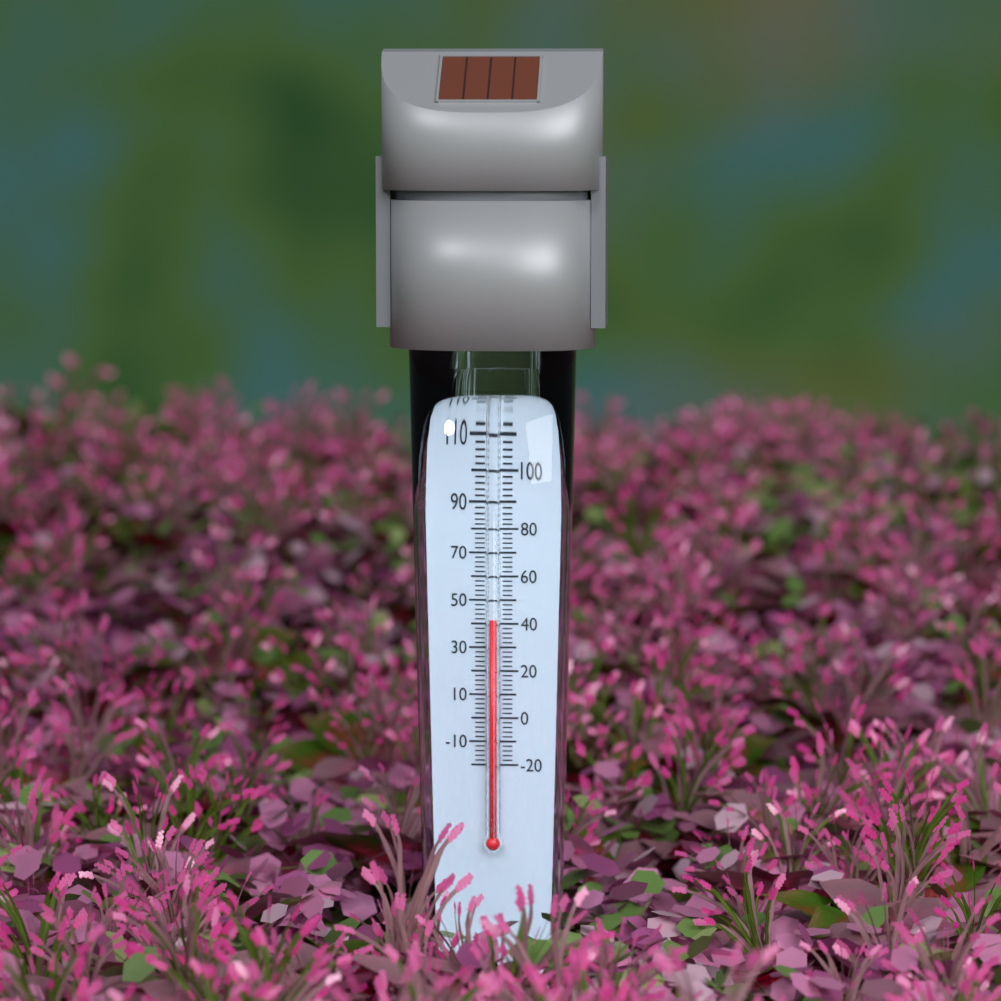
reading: 42 °F
